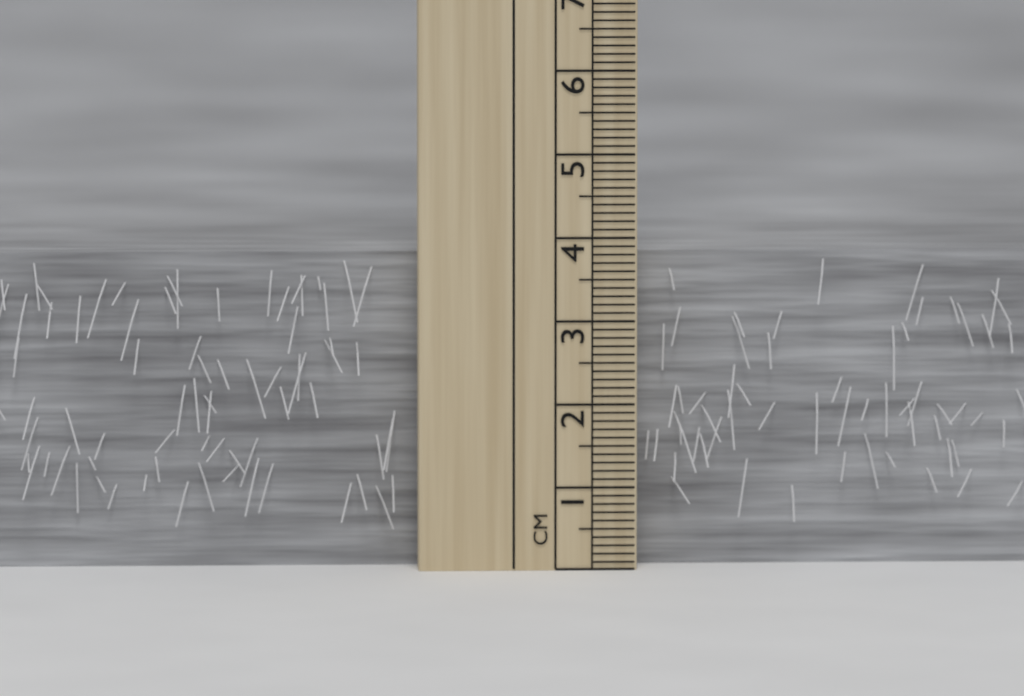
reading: 3.8 cm
